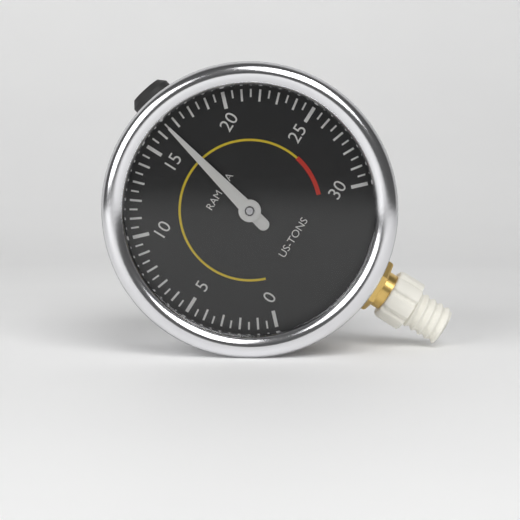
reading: 16.5 US-TONS
